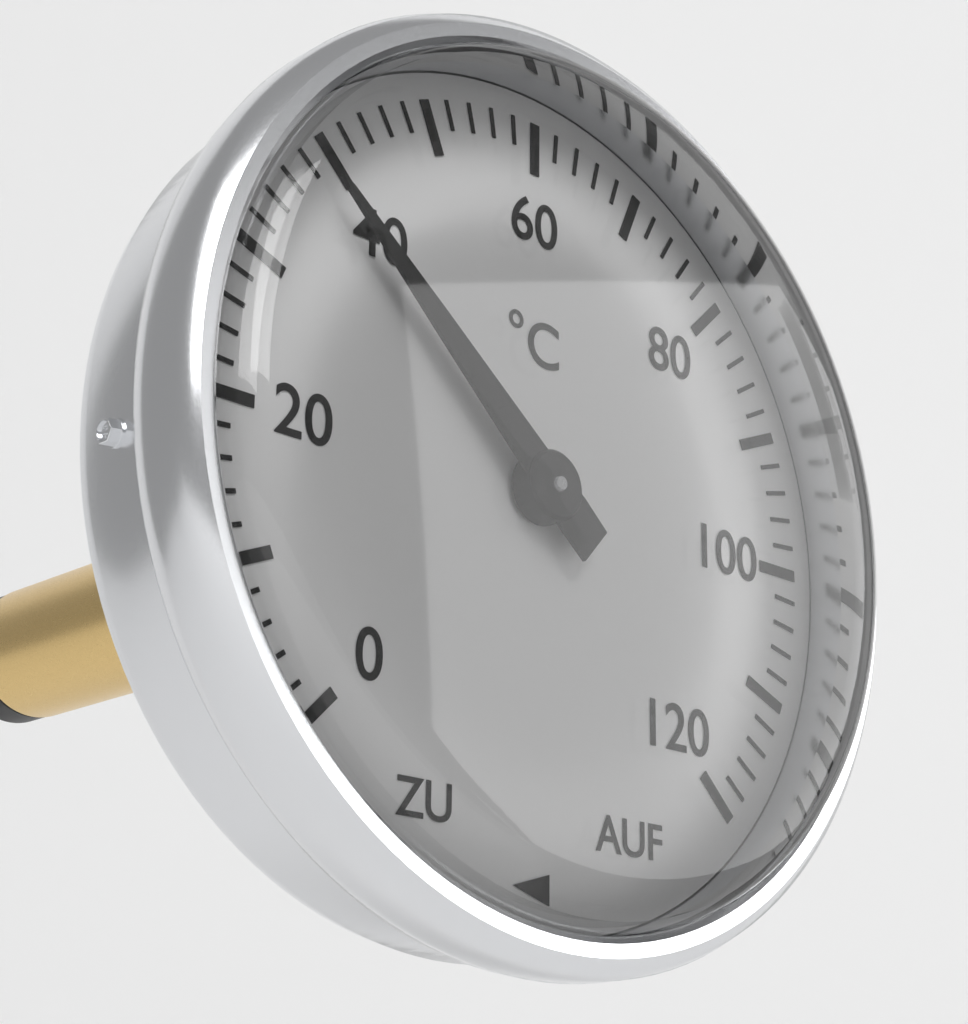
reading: 38 °C
